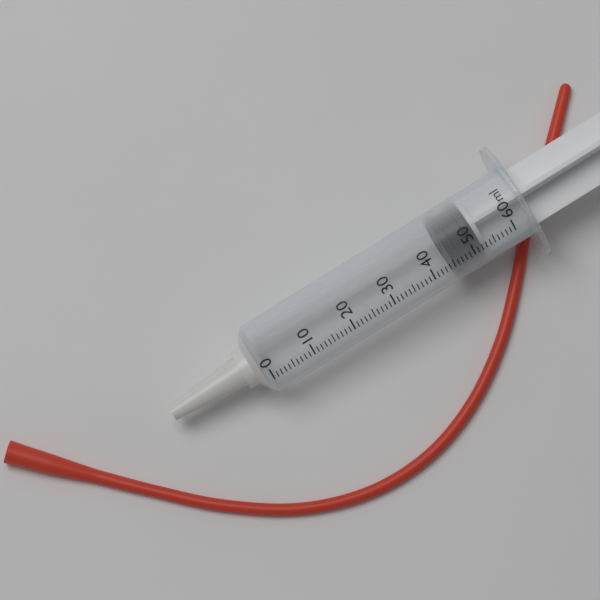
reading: 45 ml
